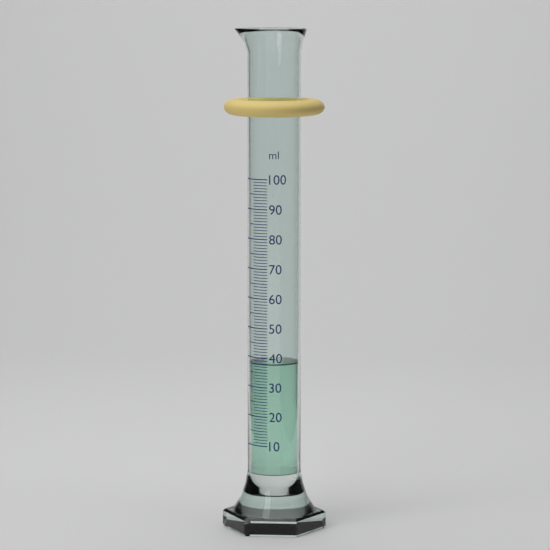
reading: 38 ml
